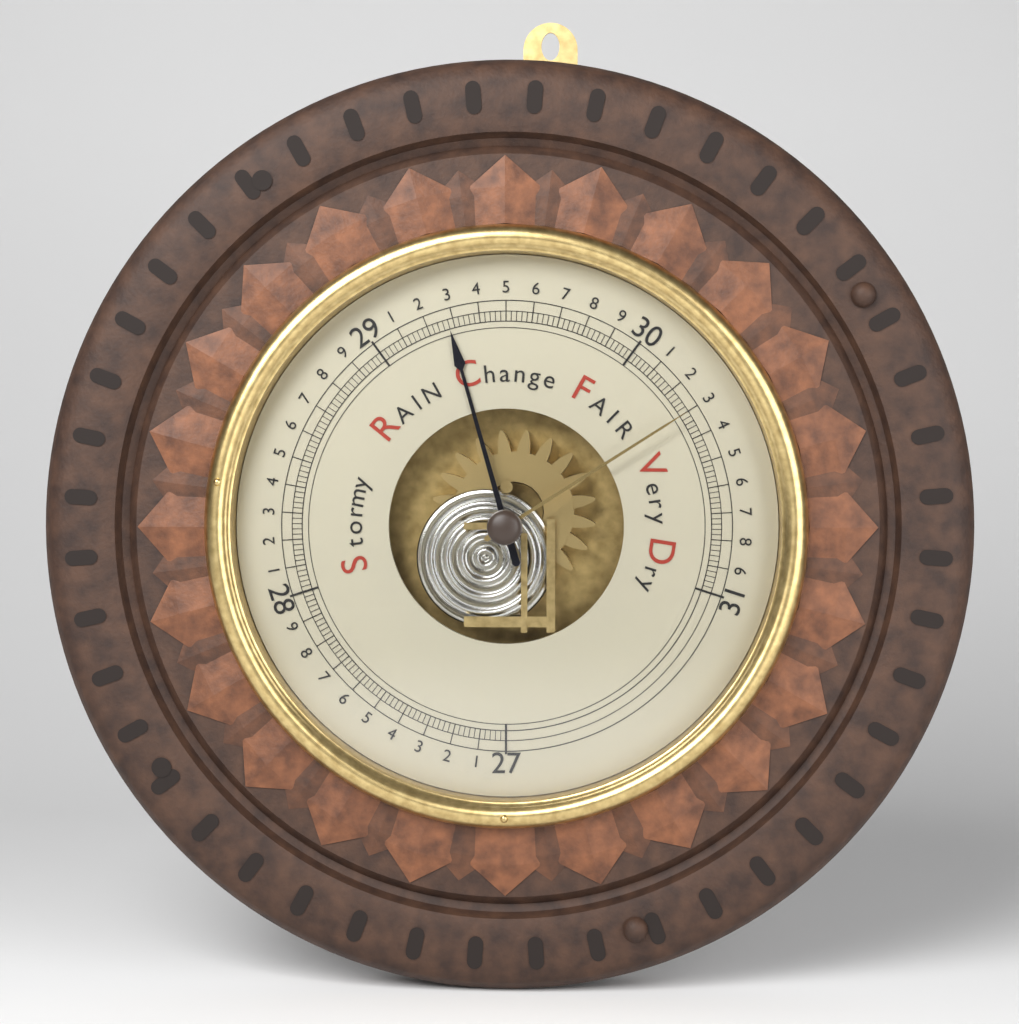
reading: 29.28 inHg
